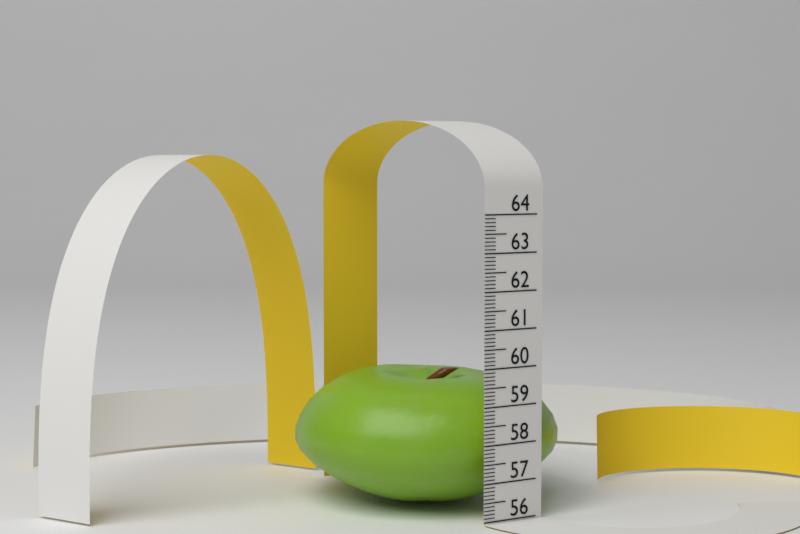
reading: 59.6 (no unit)
